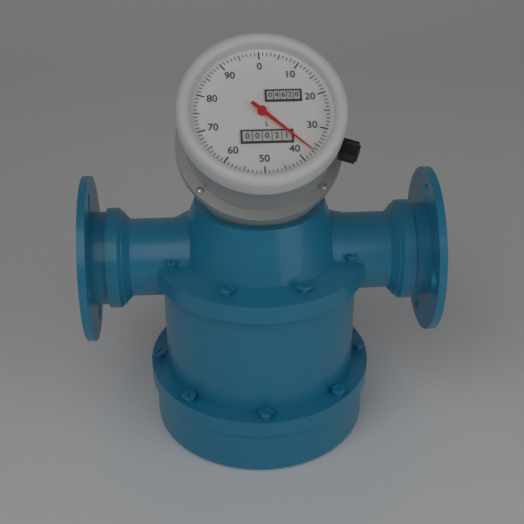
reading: 37 L
